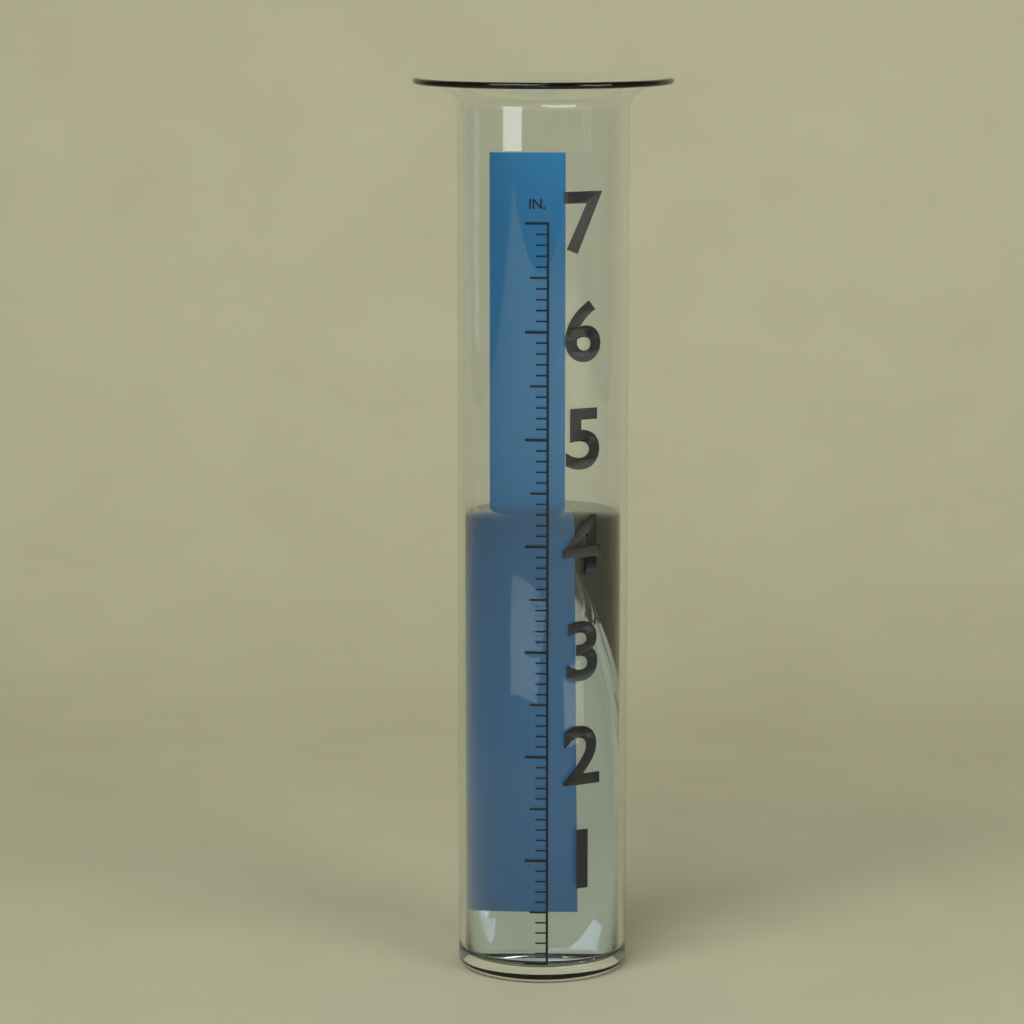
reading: 4.2 in
